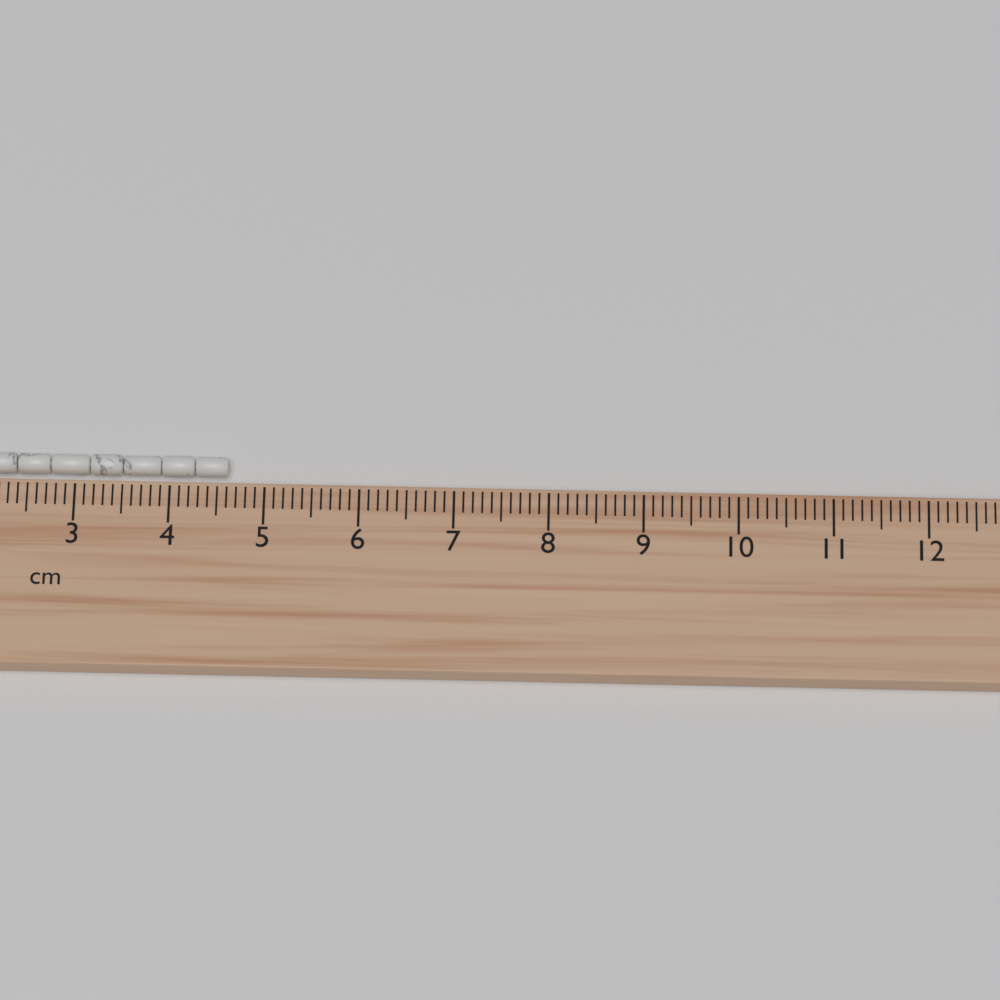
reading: 4.6 cm
